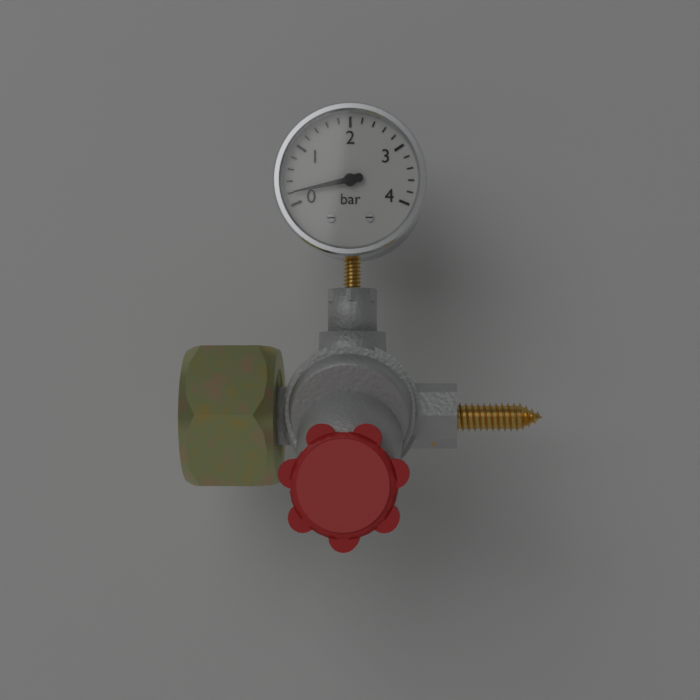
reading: 0.2 bar
